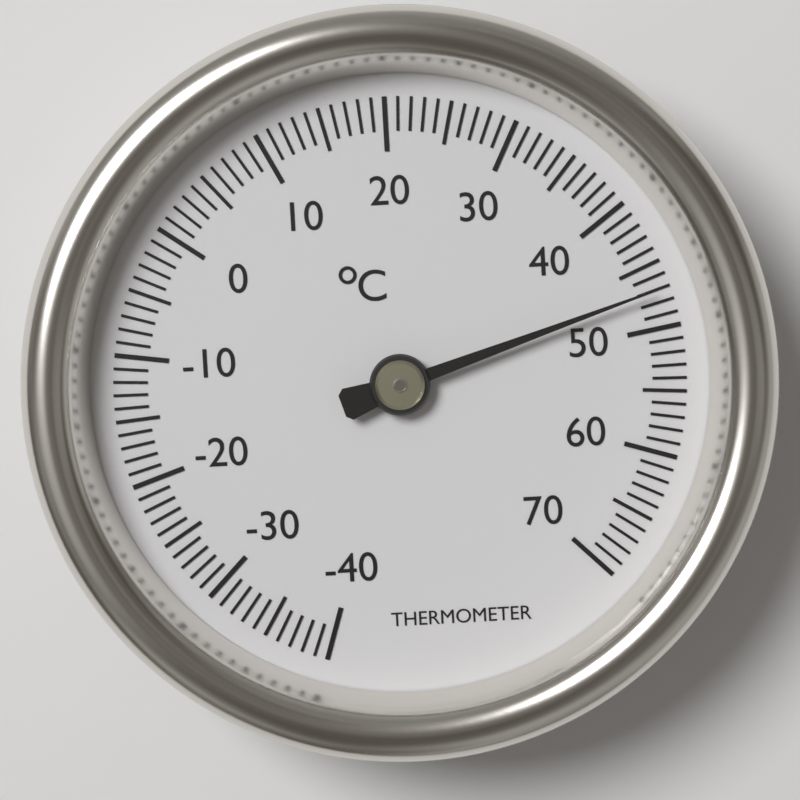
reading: 47 °C
